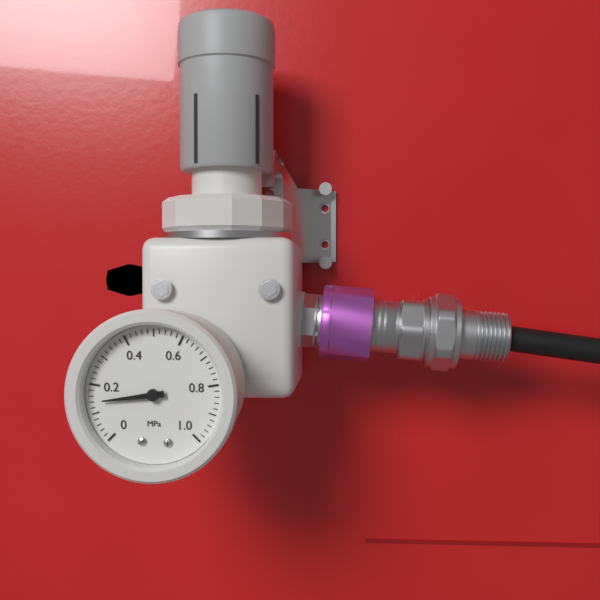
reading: 0.14 MPa
